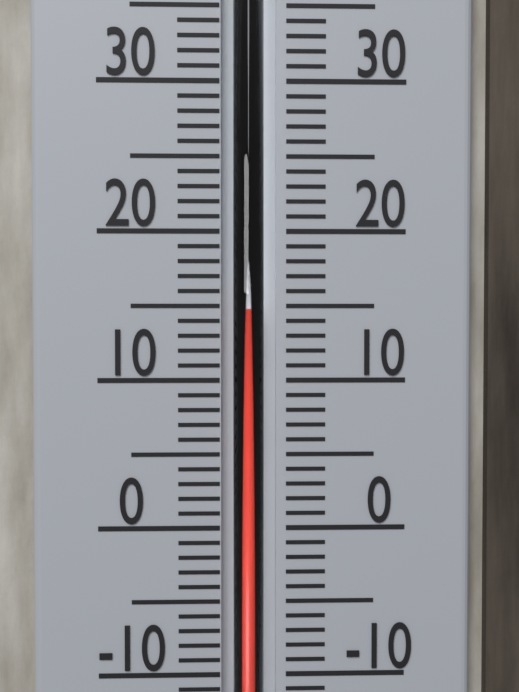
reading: 15 °C
